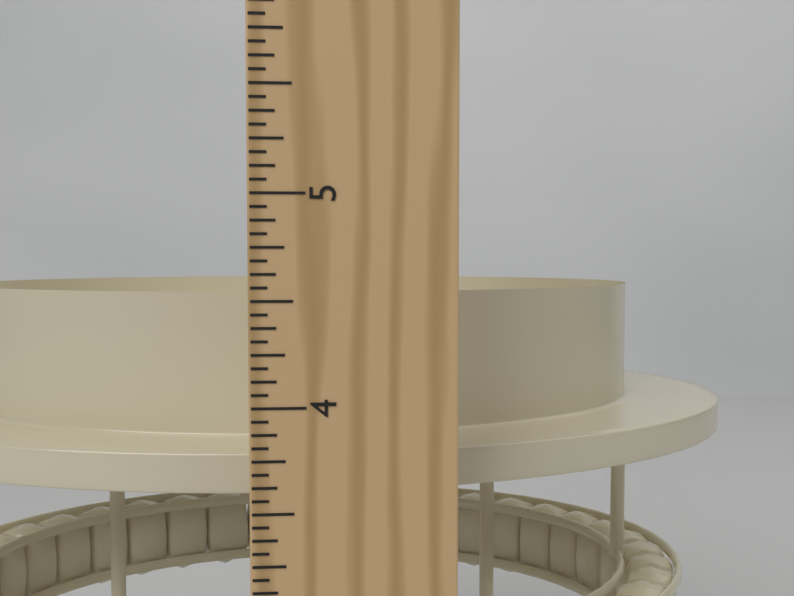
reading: 4.5000 in
